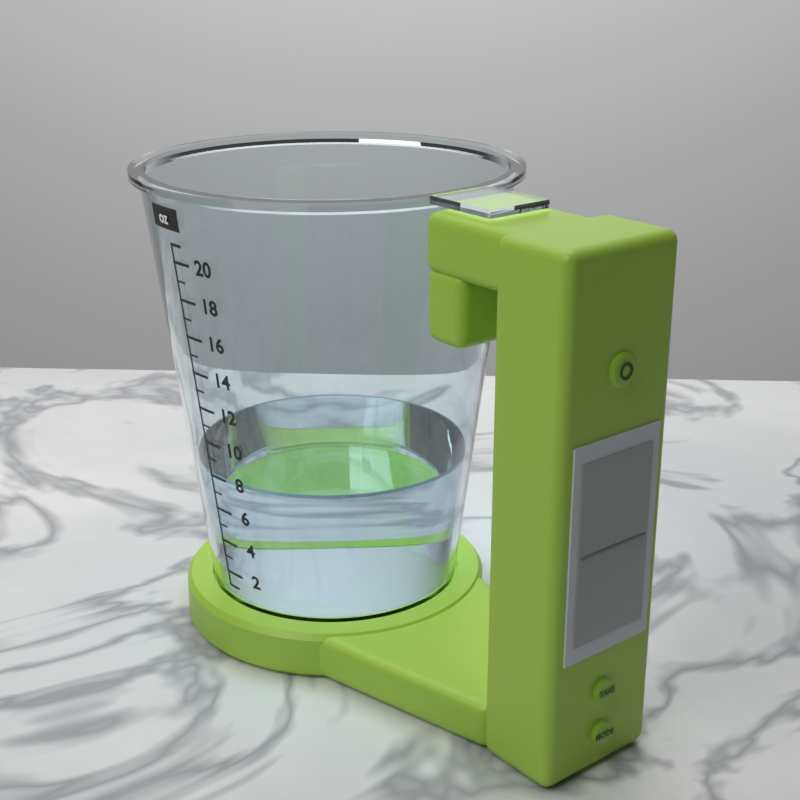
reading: 8 oz
